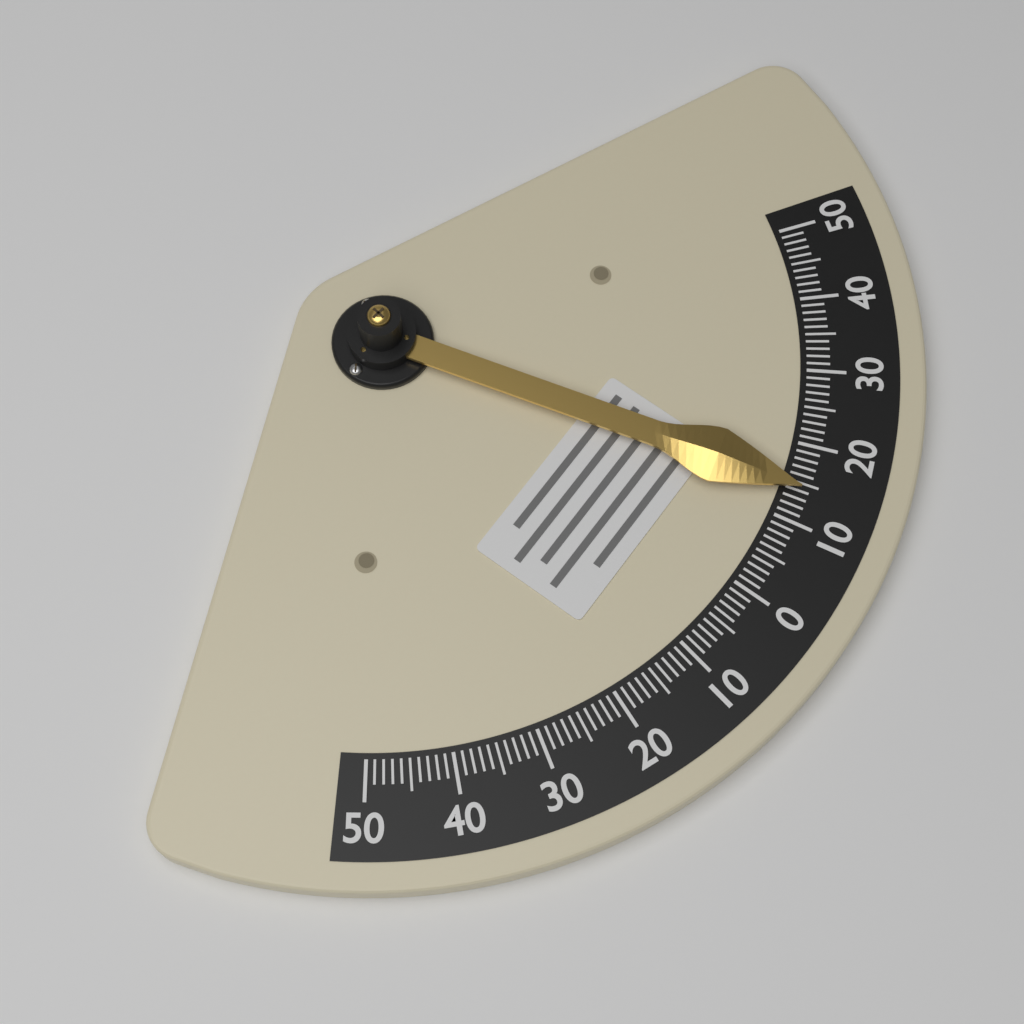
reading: 14 (no unit)
